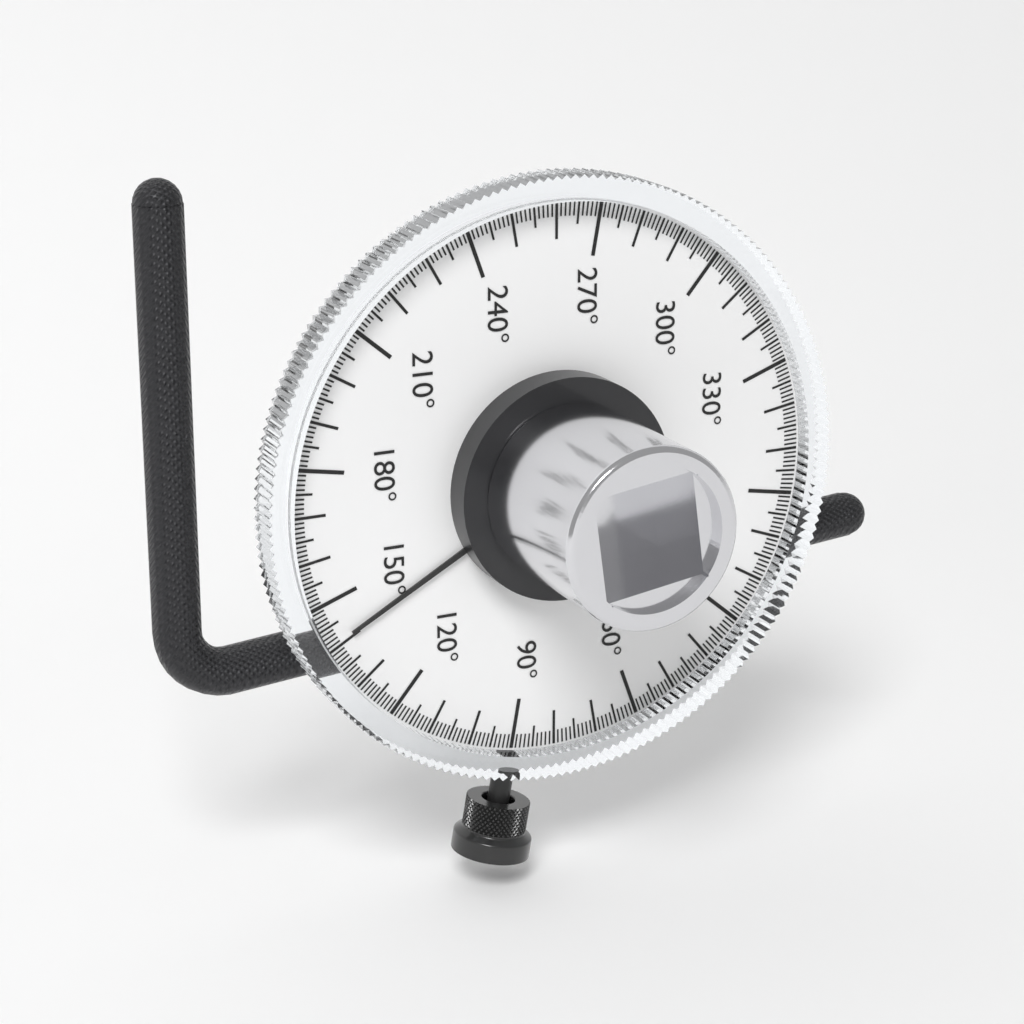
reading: 141 °
